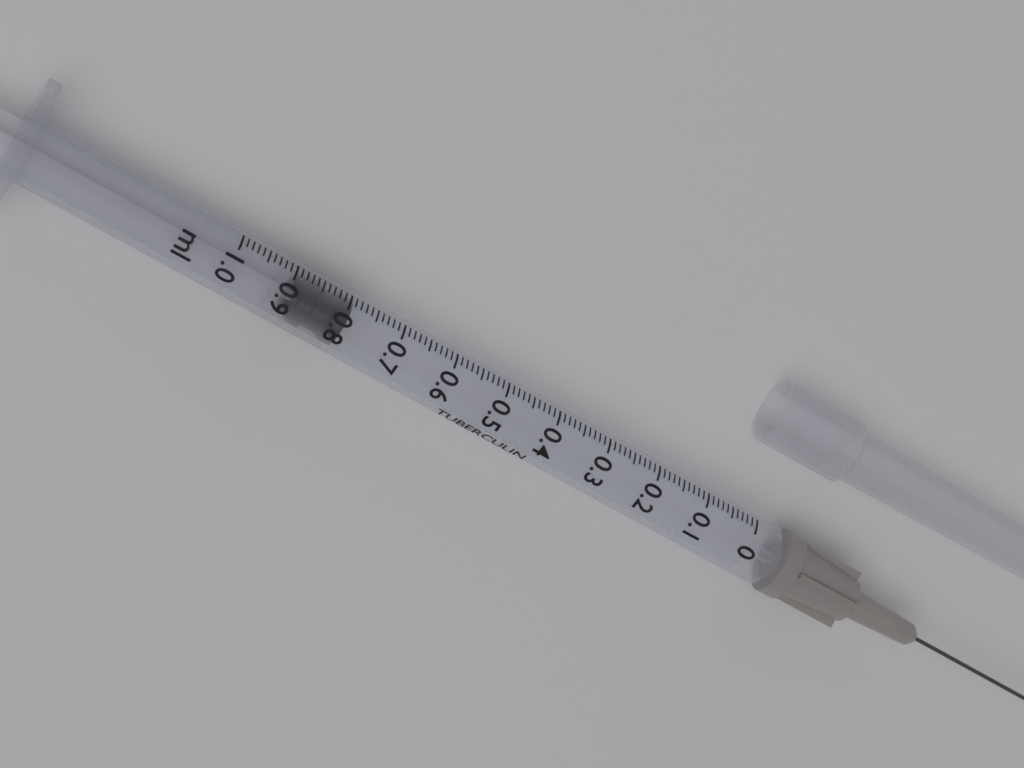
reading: 0.79 ml
